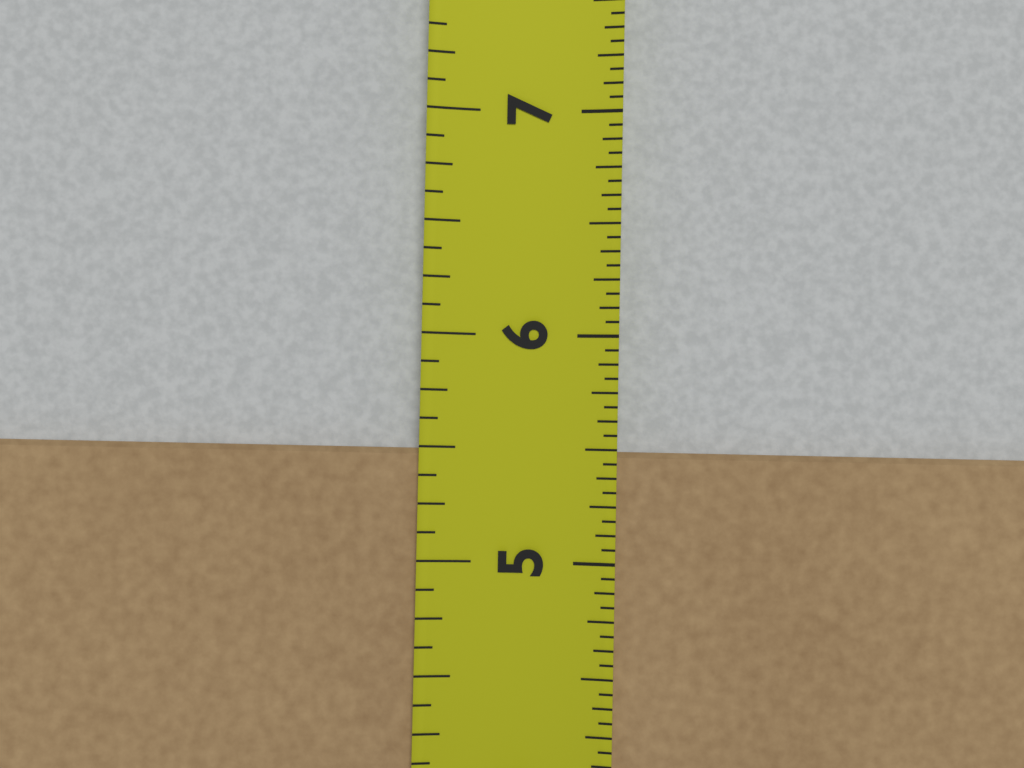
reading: 5.5000 in
